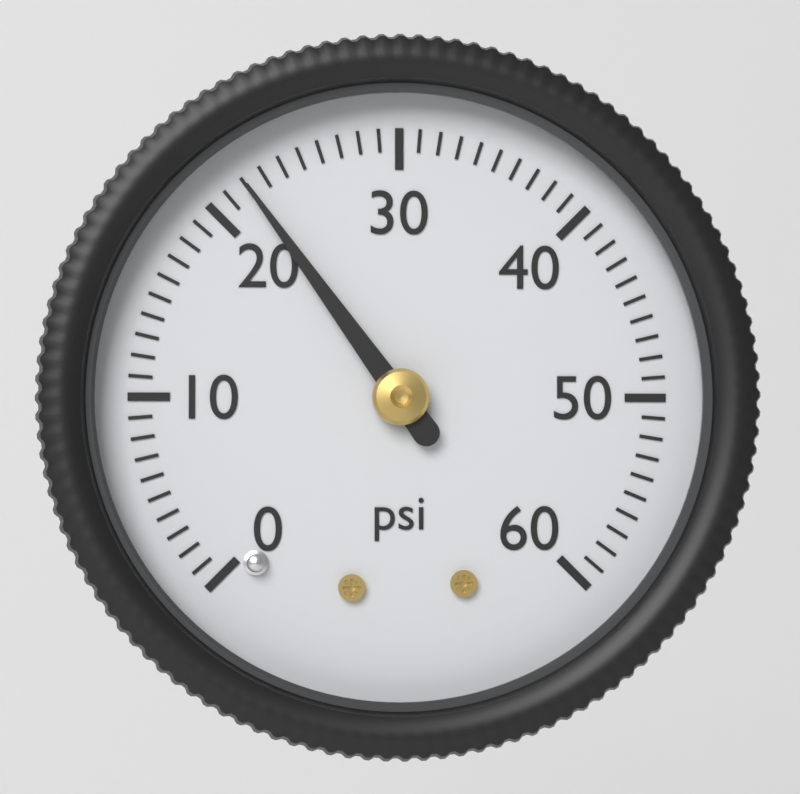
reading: 22 psi
